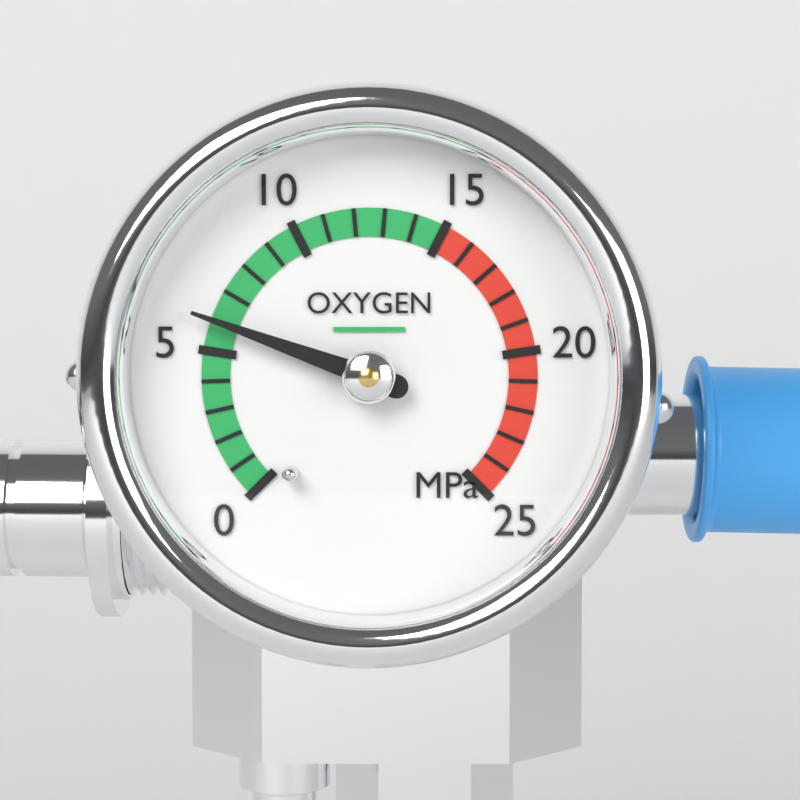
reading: 6 MPa
